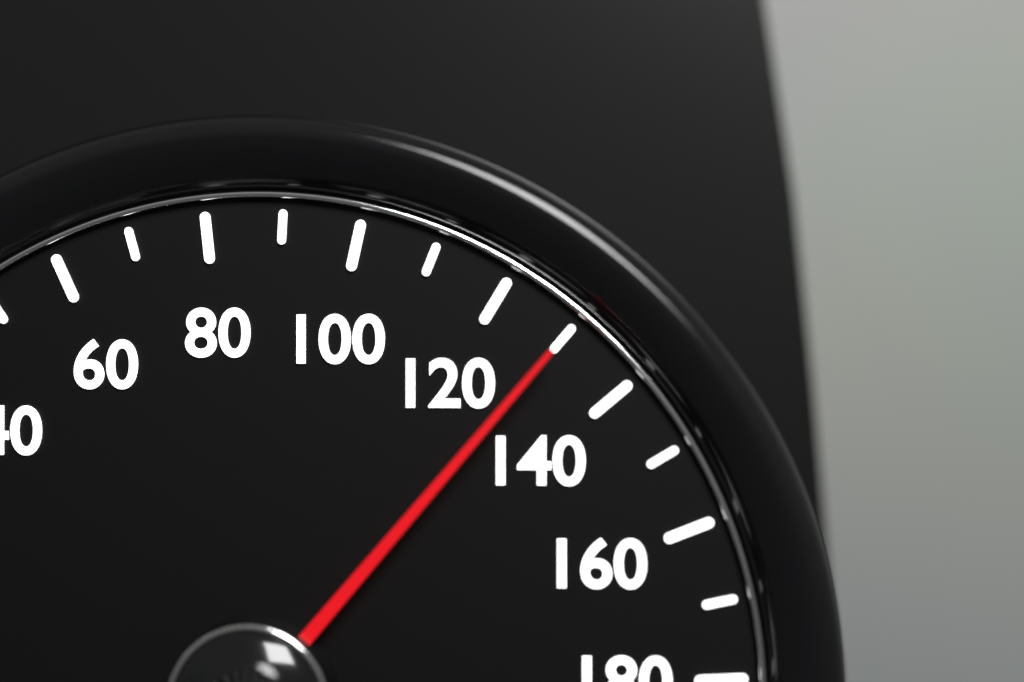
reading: 130 km/h
